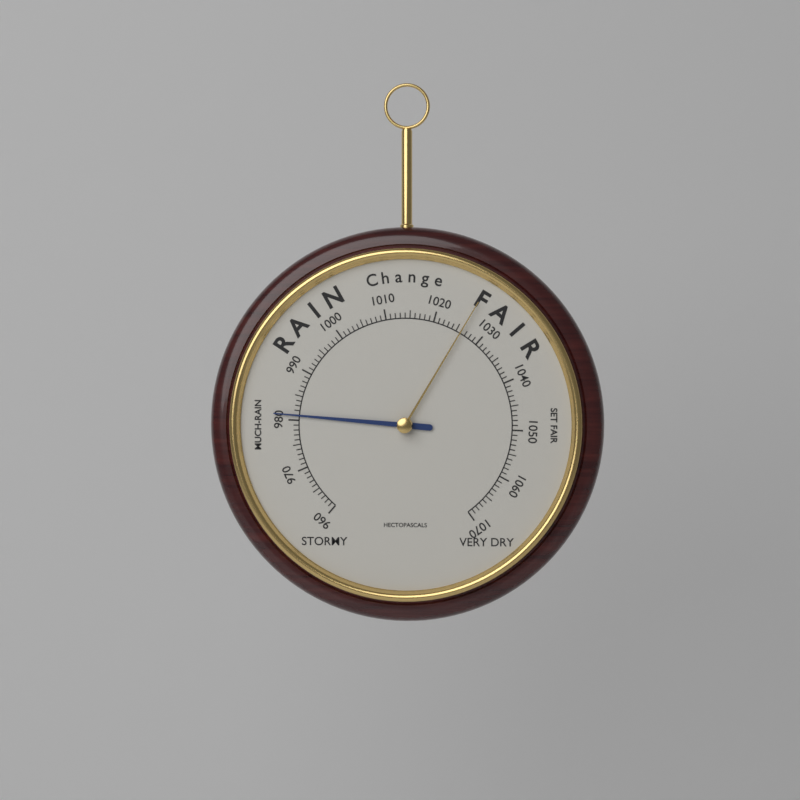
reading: 981 hPa
